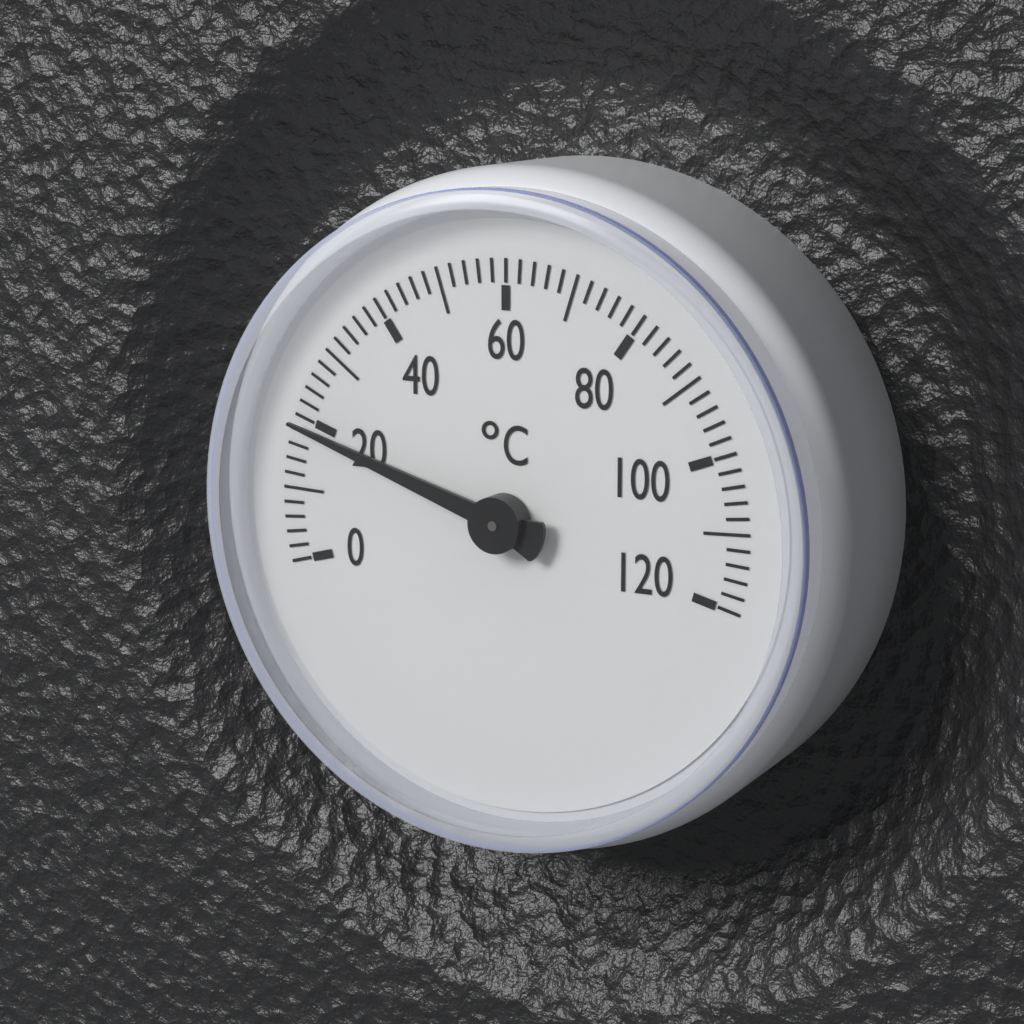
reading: 19 °C
